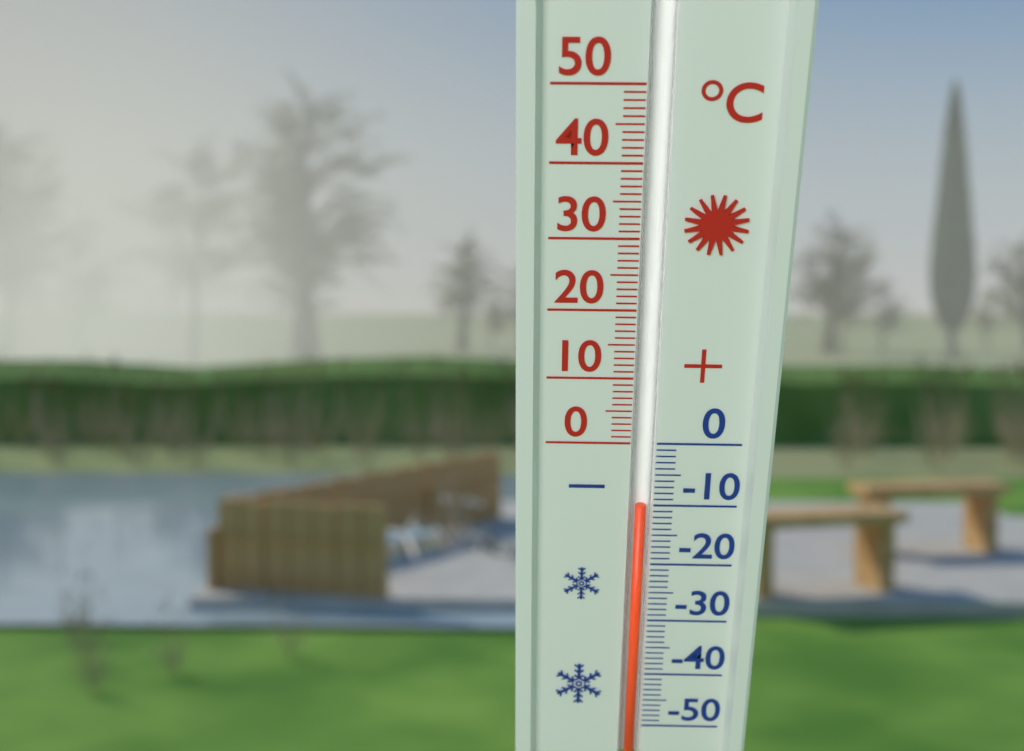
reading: -10 °C
